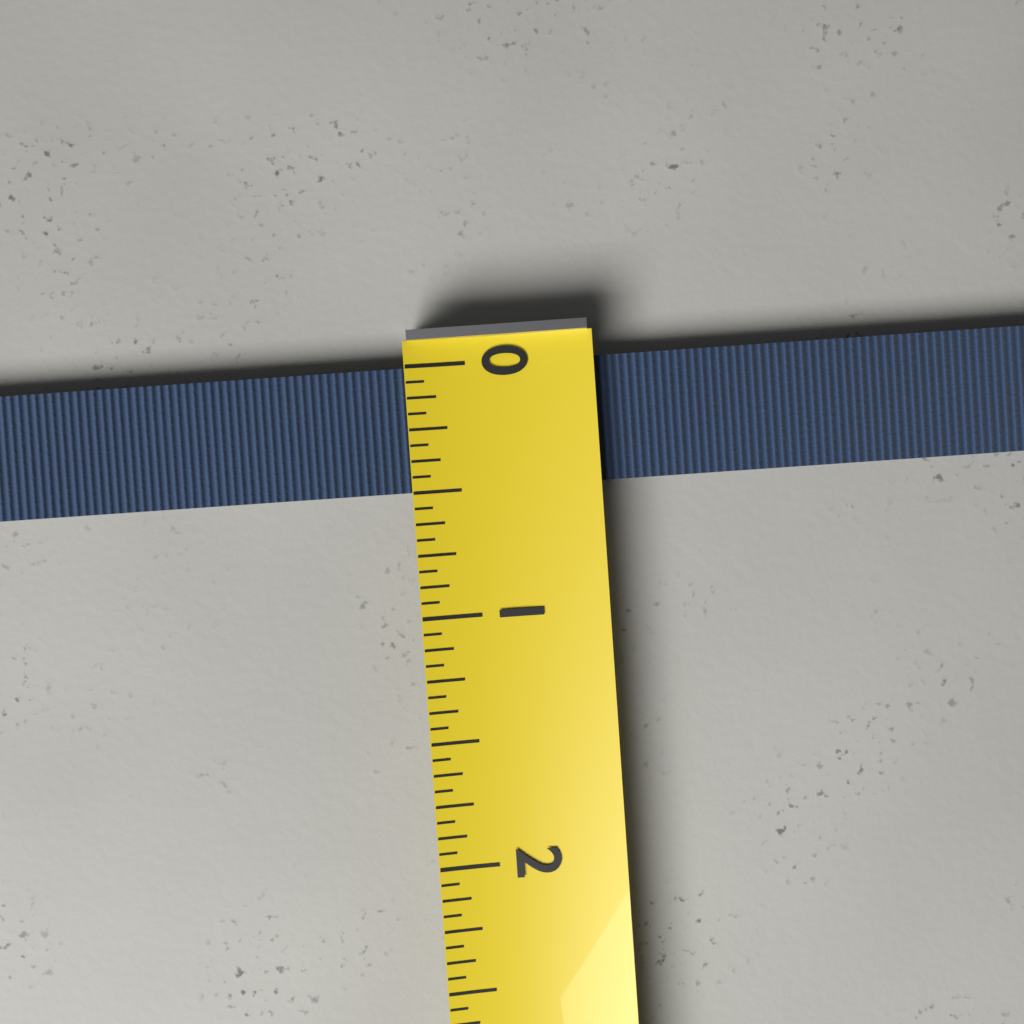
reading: 0.5000 (no unit)
